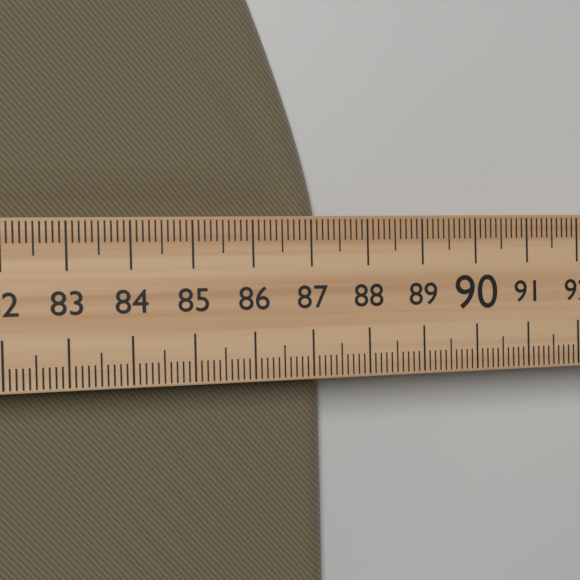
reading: 87.3 (no unit)
